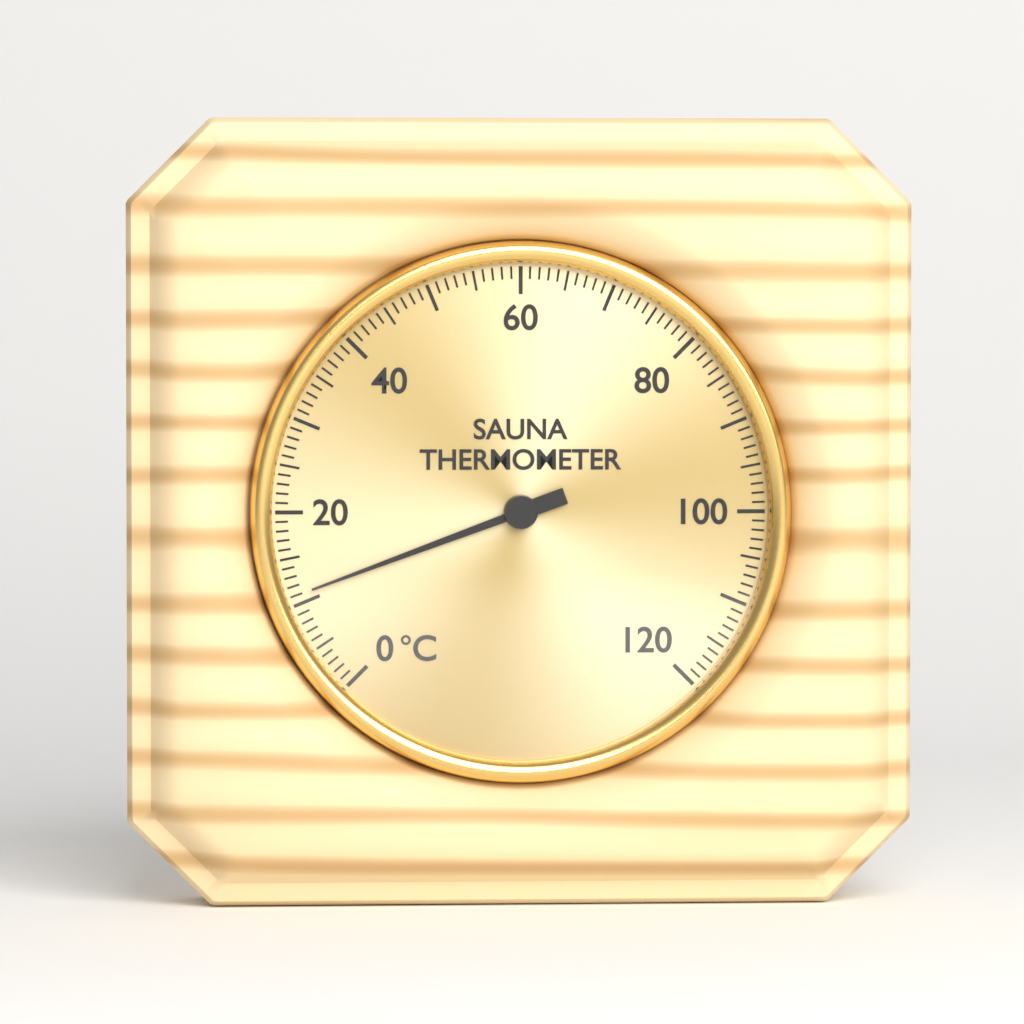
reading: 11 °C
